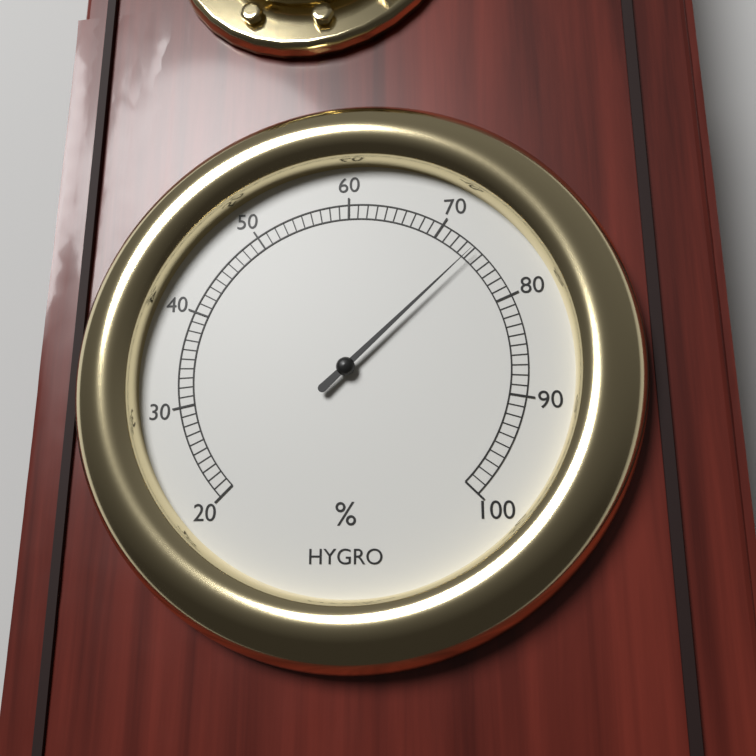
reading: 74 %
